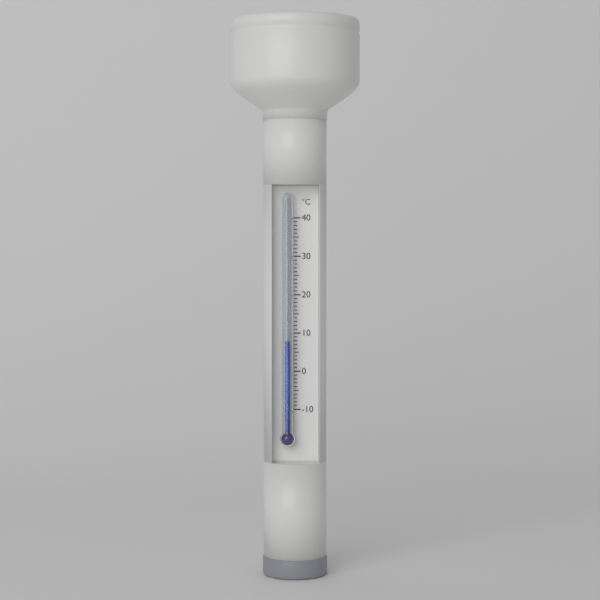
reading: 8 °C
